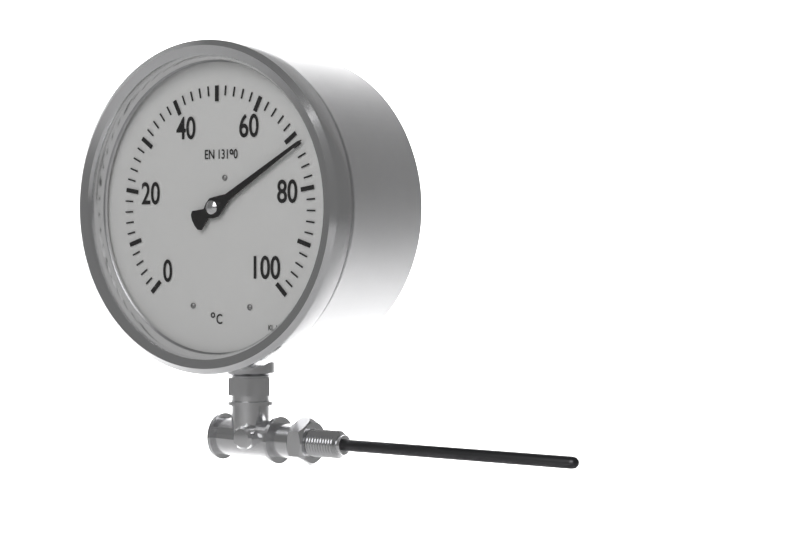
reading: 72 °C
